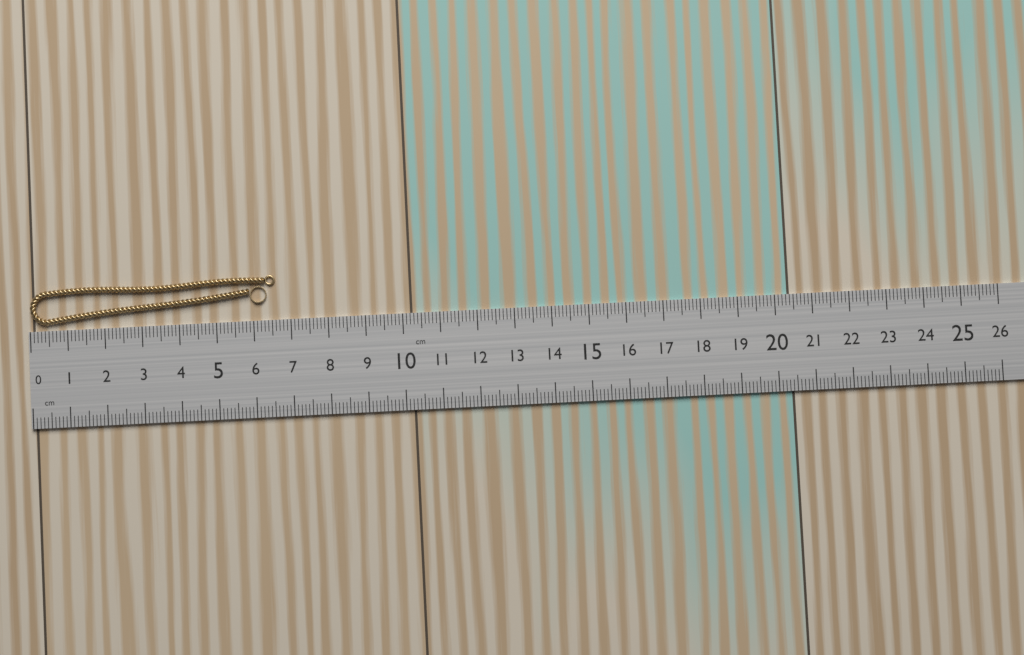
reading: 6.6 cm
